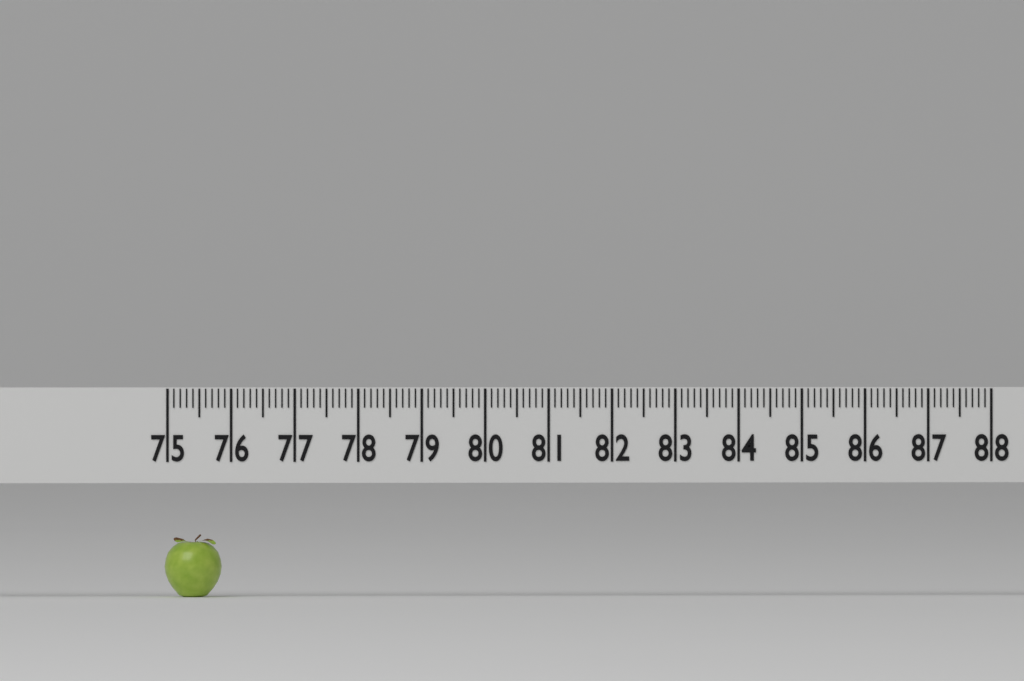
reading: 75.9 (no unit)
